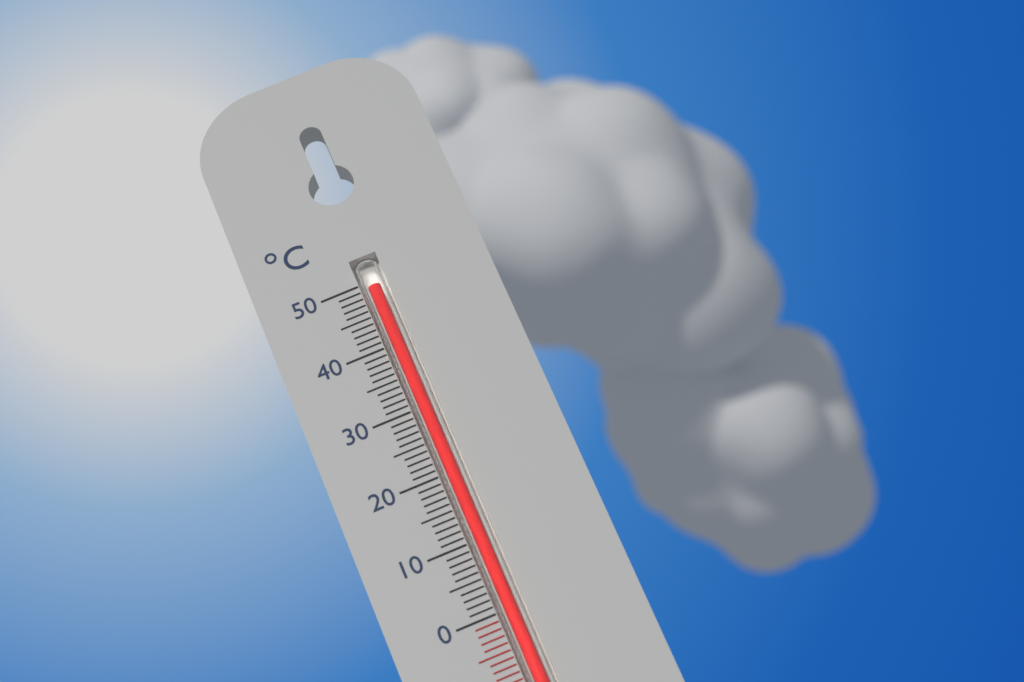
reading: 49 °C
